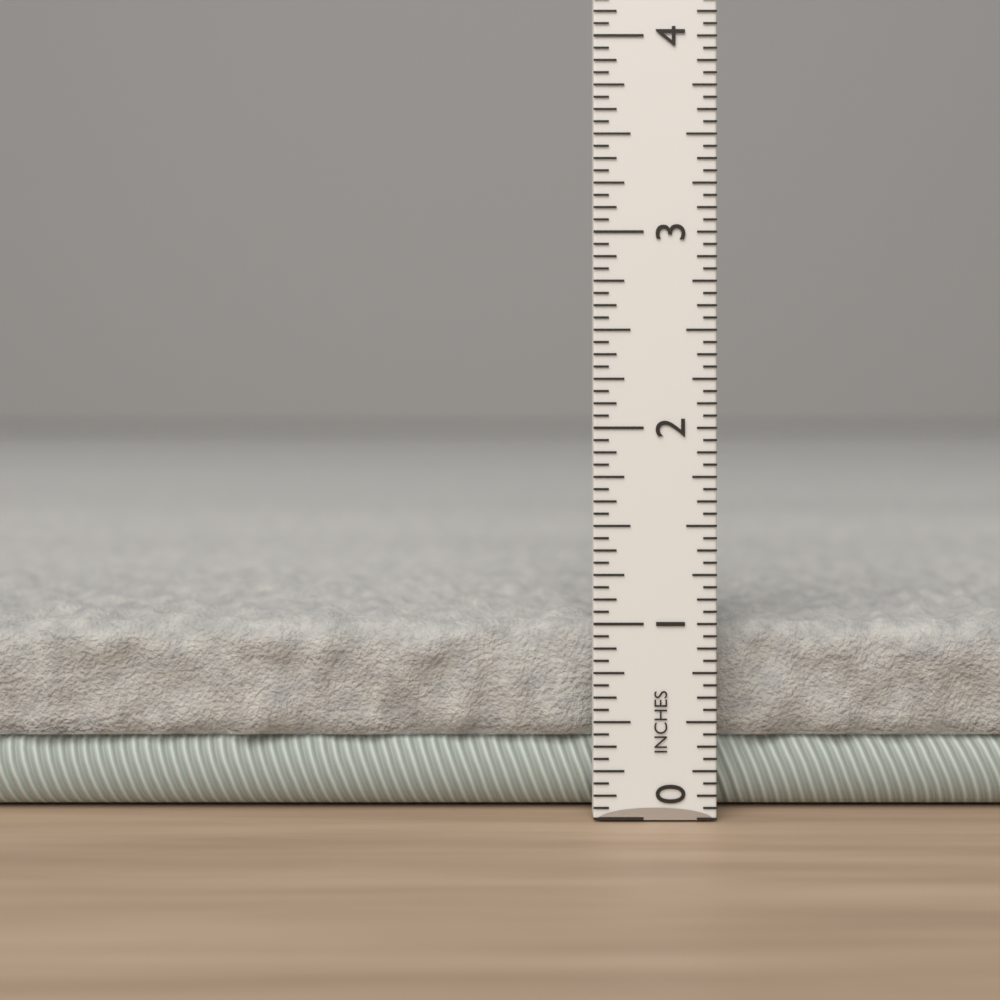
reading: 1.0000 in
